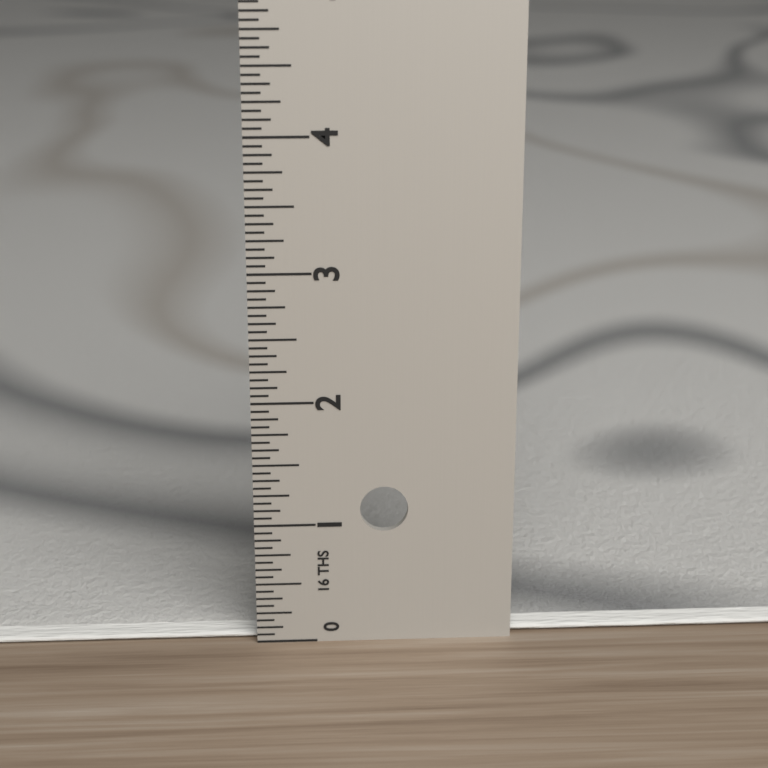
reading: 0.0625 in
